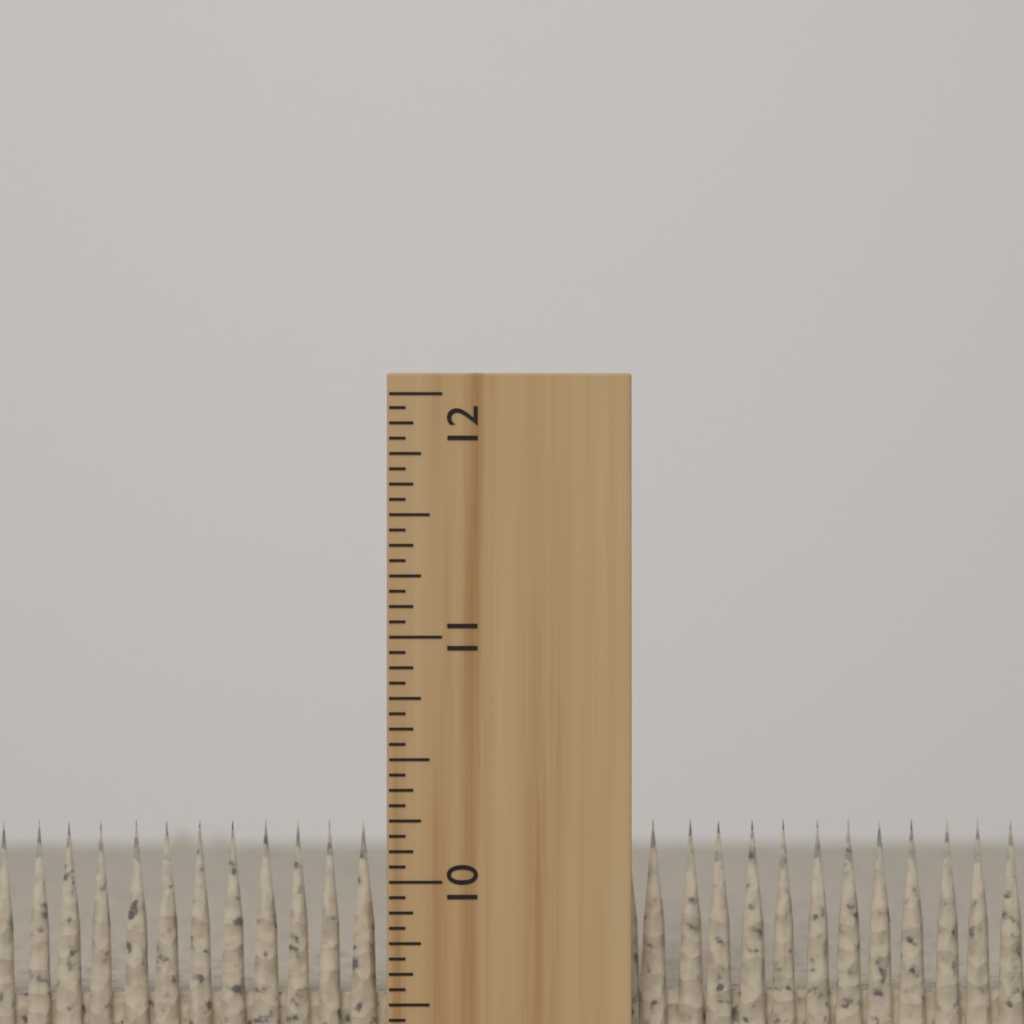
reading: 10.2500 inch
